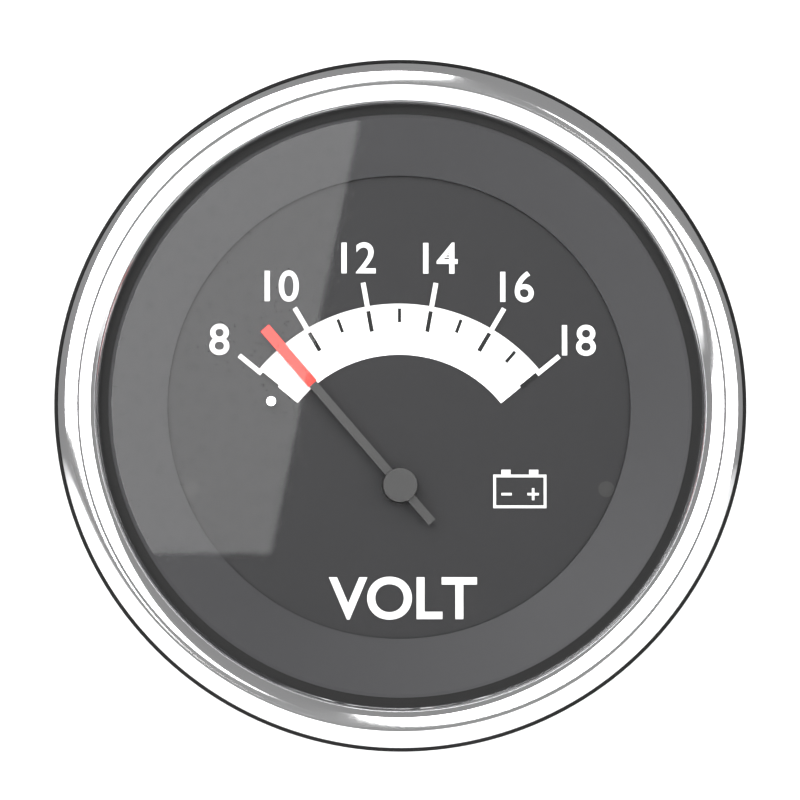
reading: 9 V
